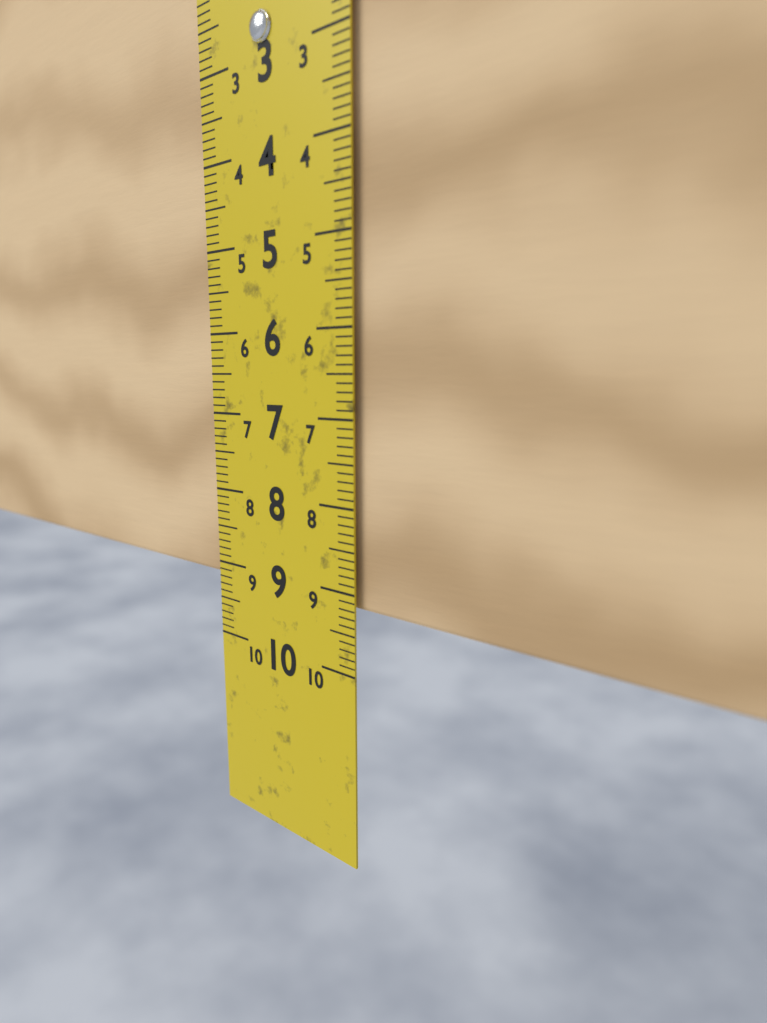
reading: 9.2 cm
